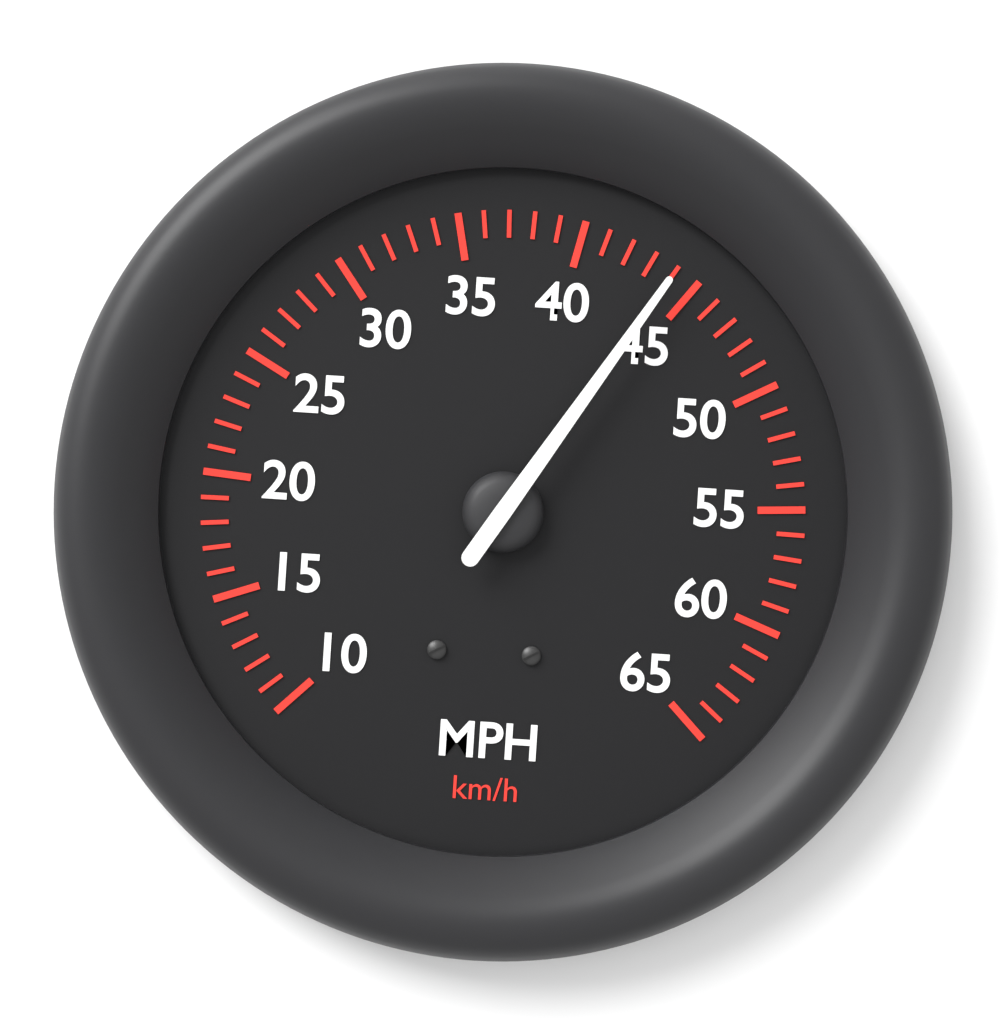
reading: 44 mph
